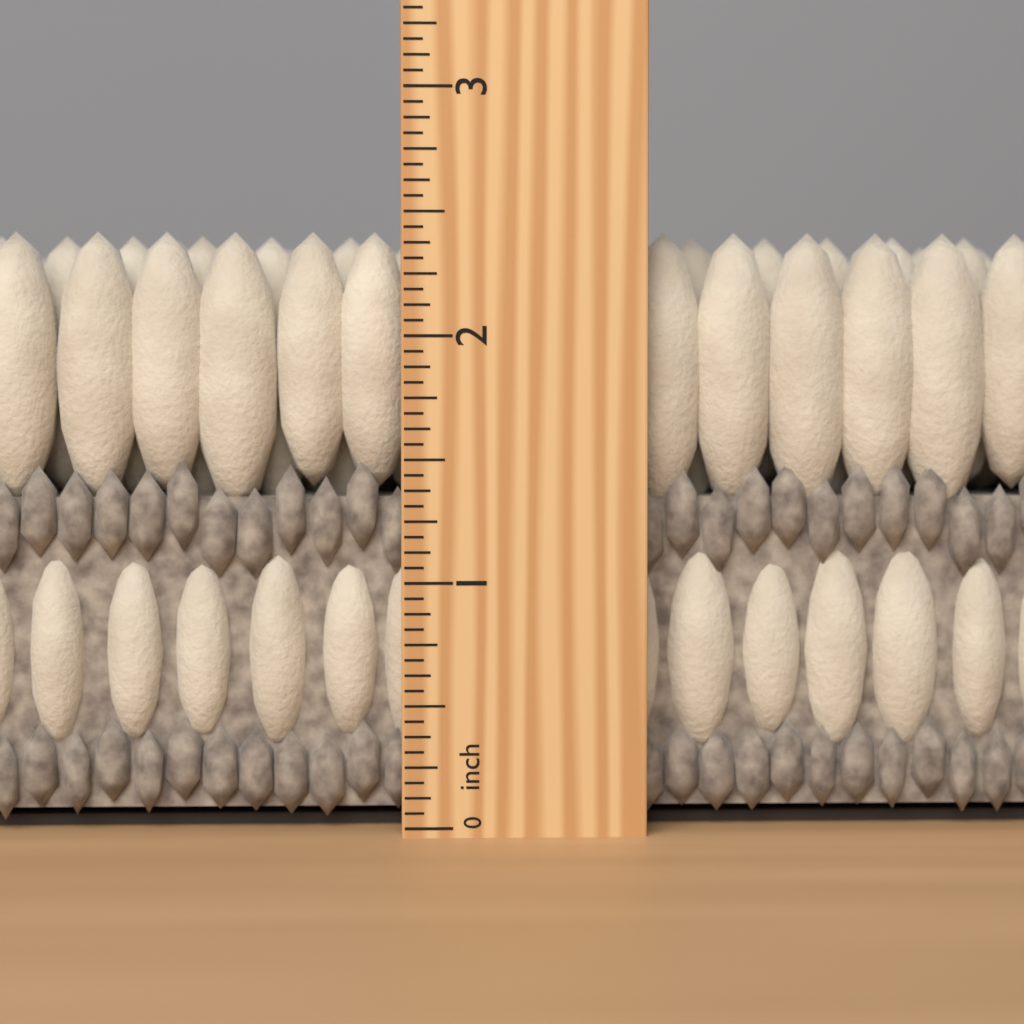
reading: 2.4375 inch
